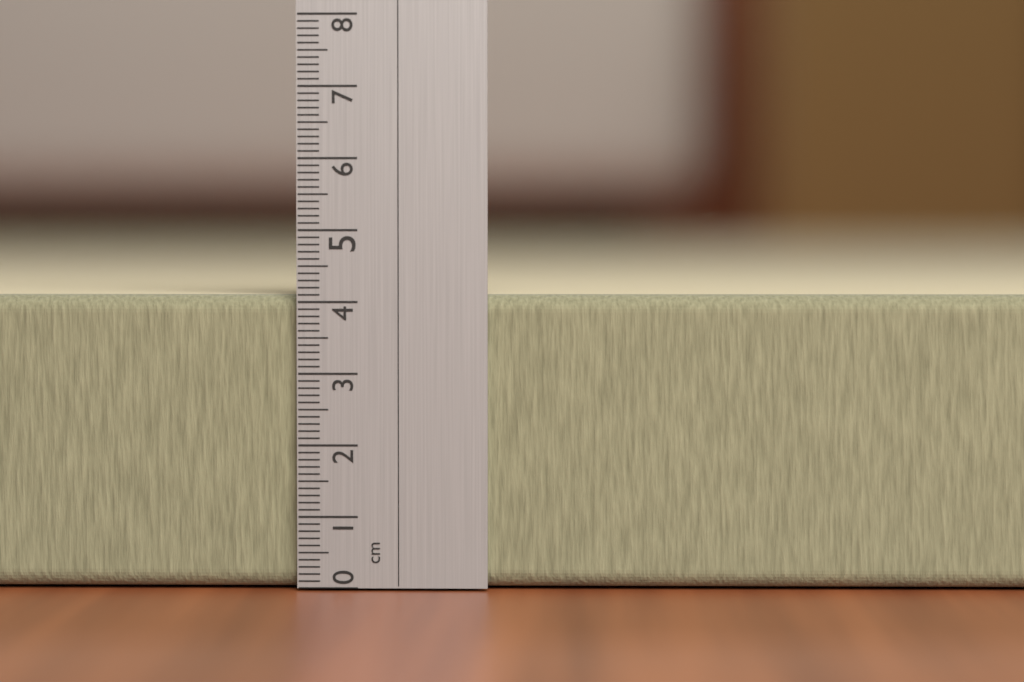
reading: 4.1 cm
